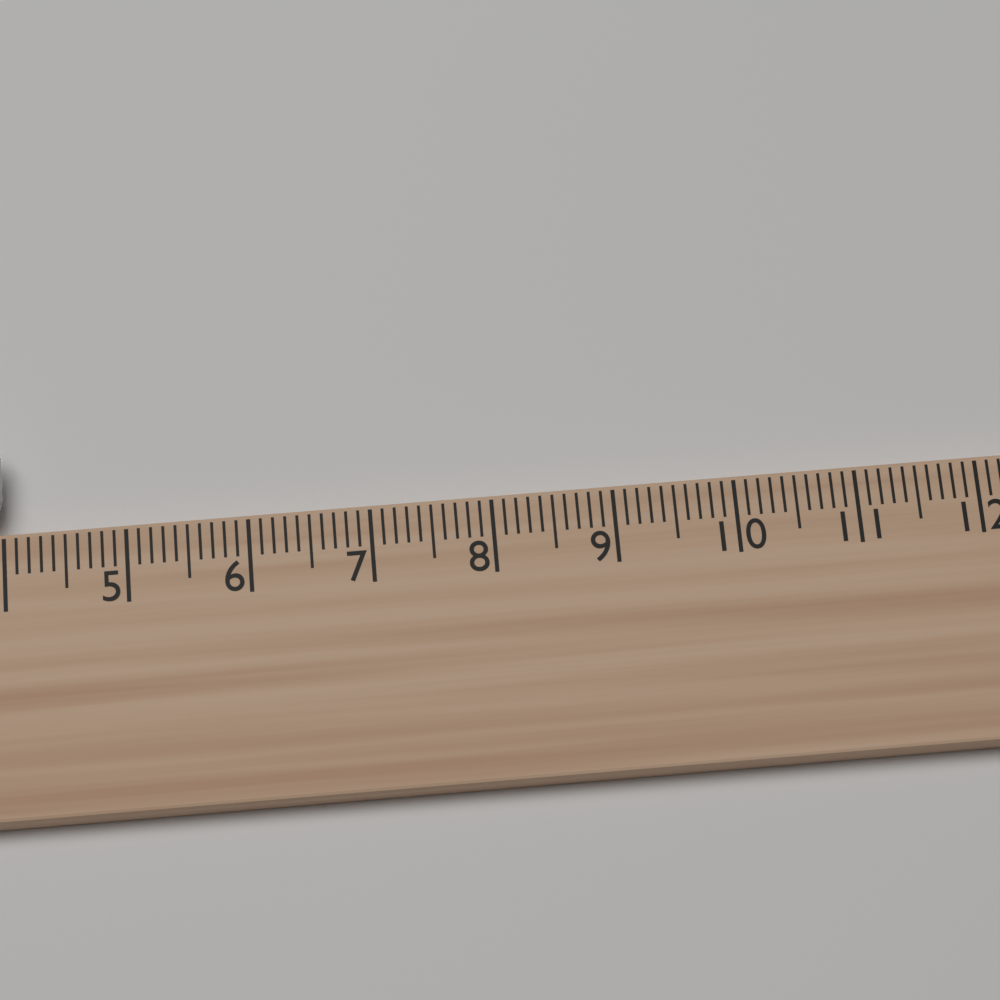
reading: 4.0 cm
